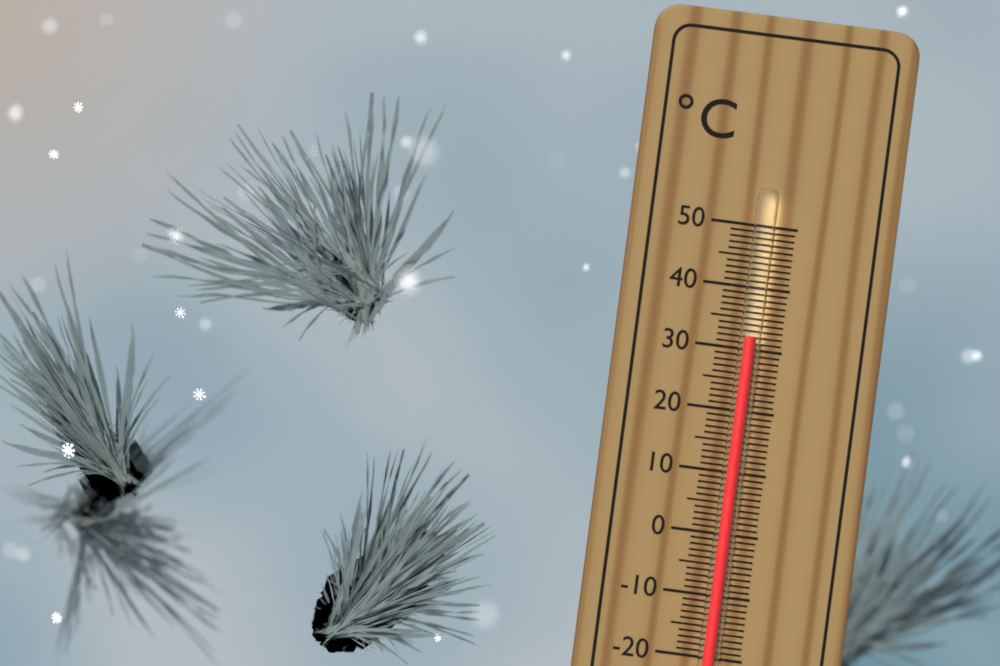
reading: 32 °C
